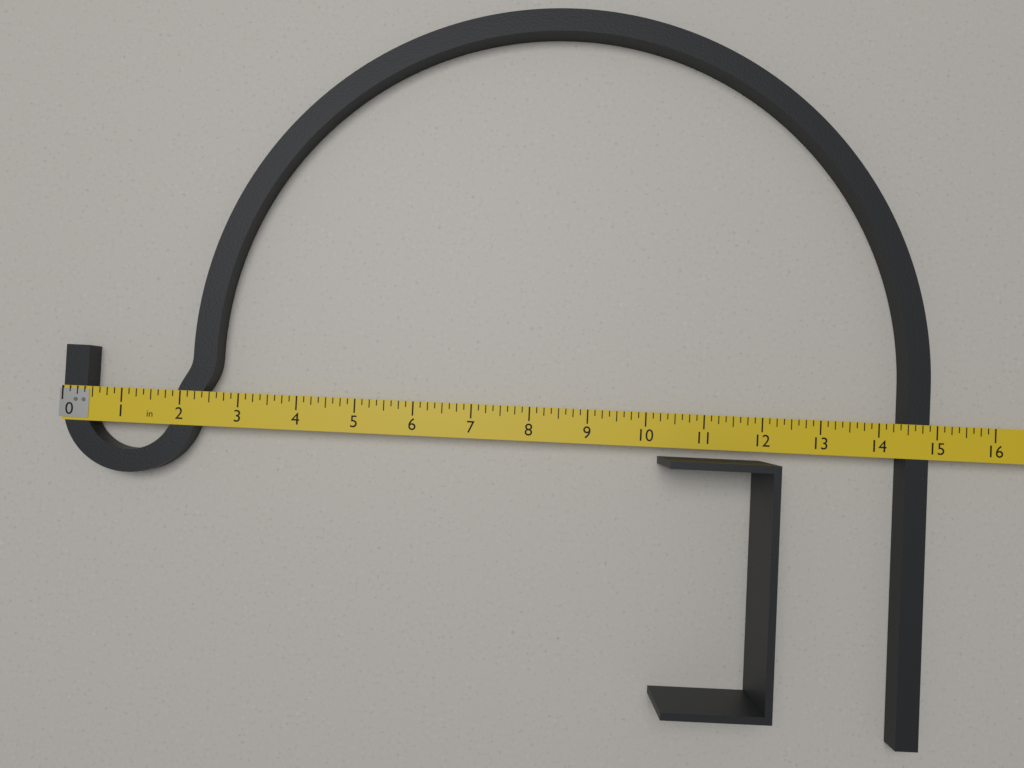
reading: 14.875 in
